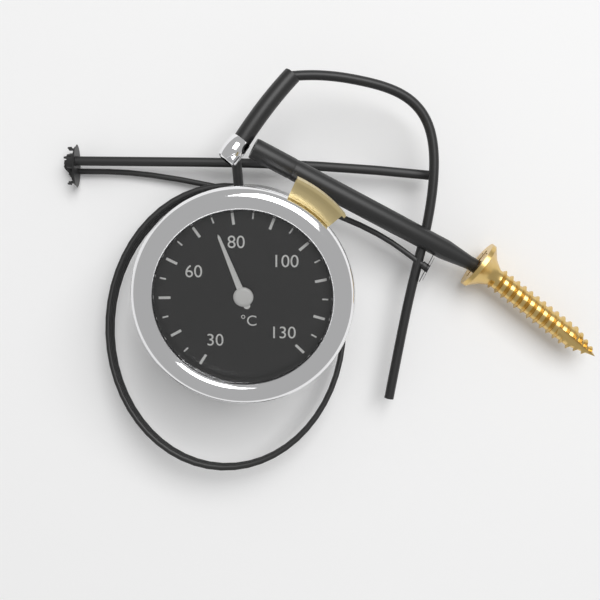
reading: 75 °C
